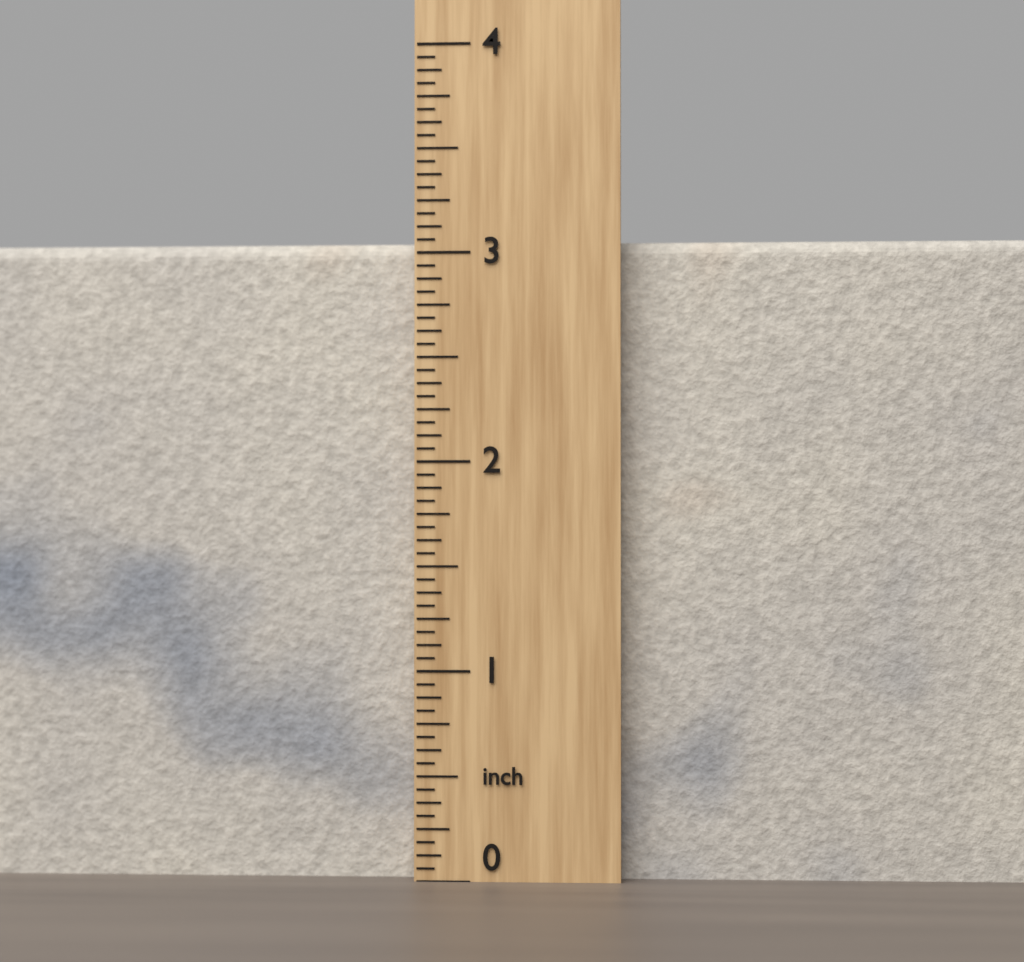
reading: 3.0625 inch
